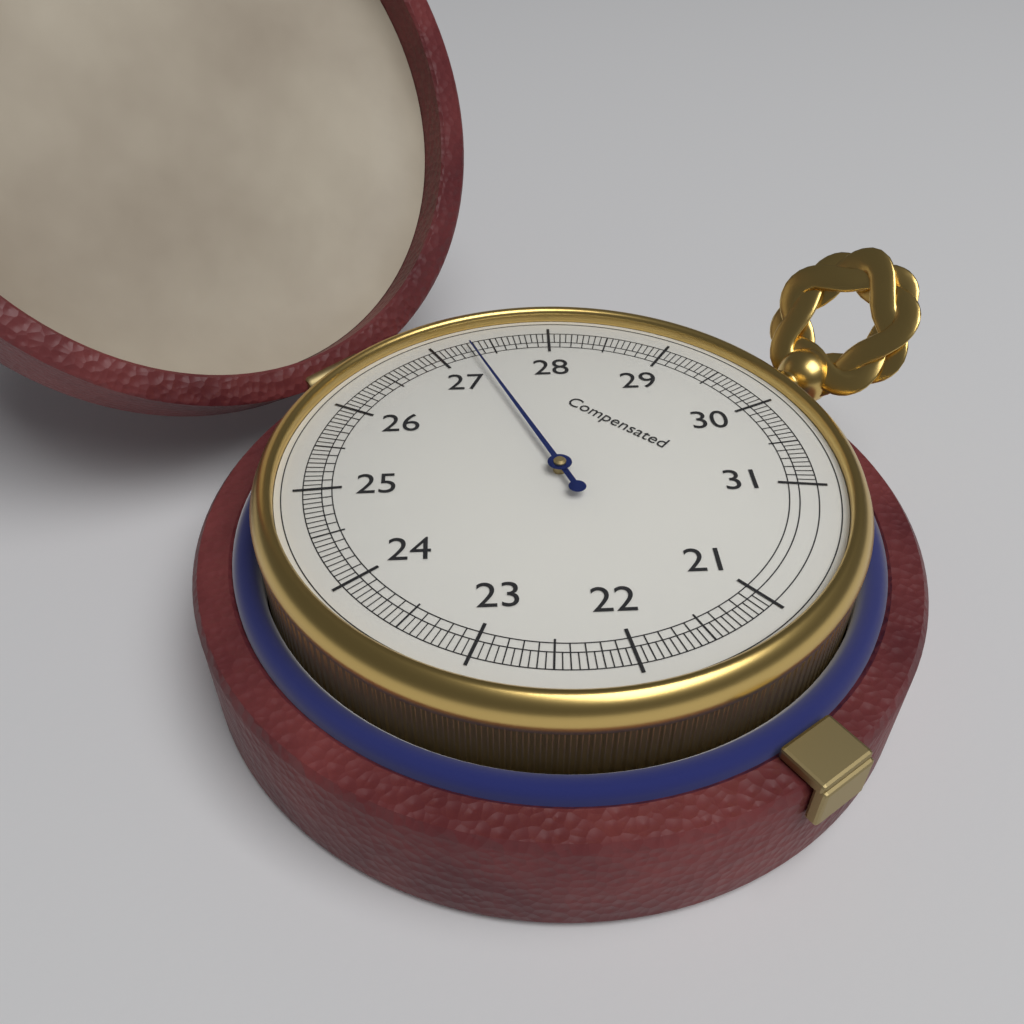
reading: 27.30 (no unit)
